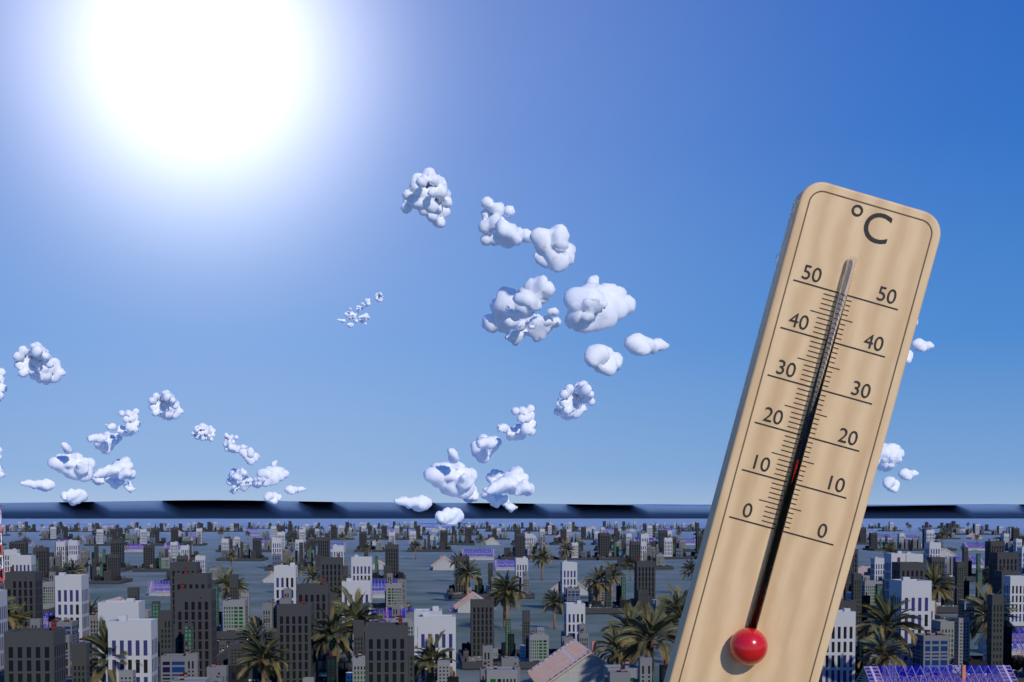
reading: 15 °C
